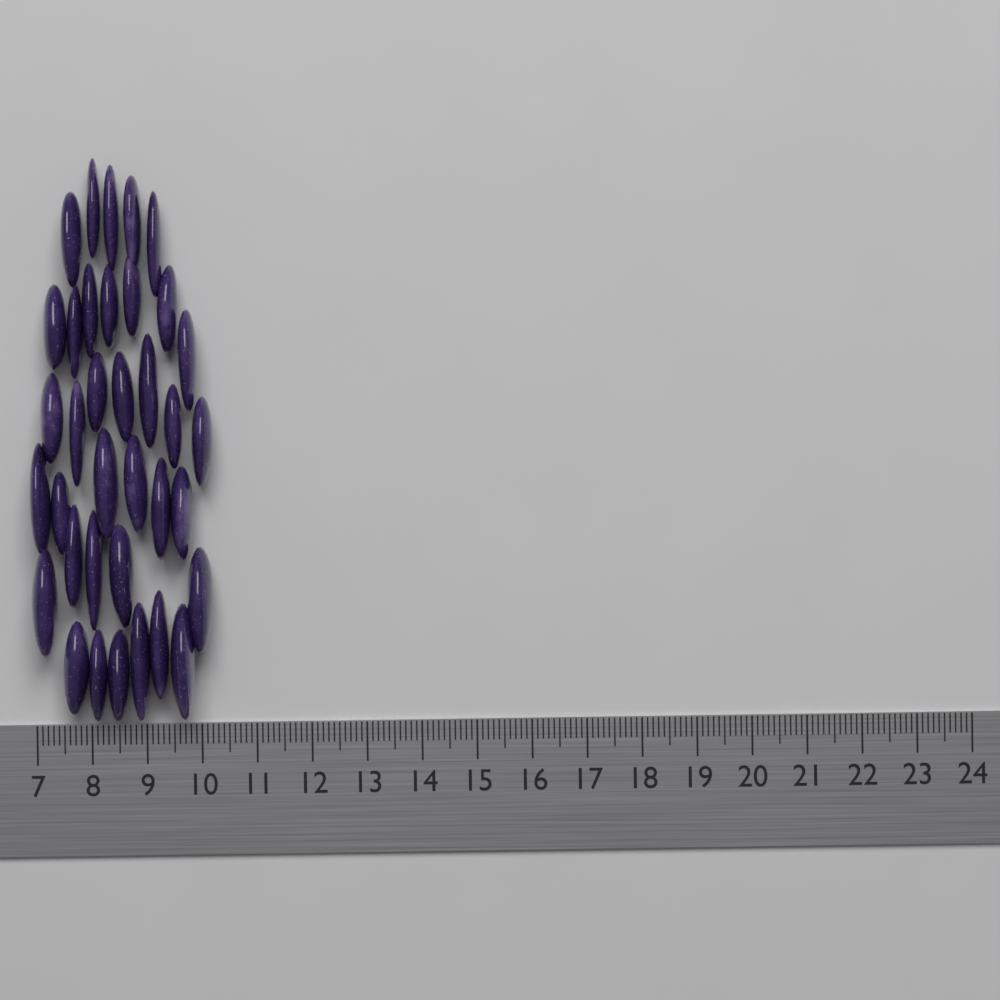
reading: 10.3 (no unit)
